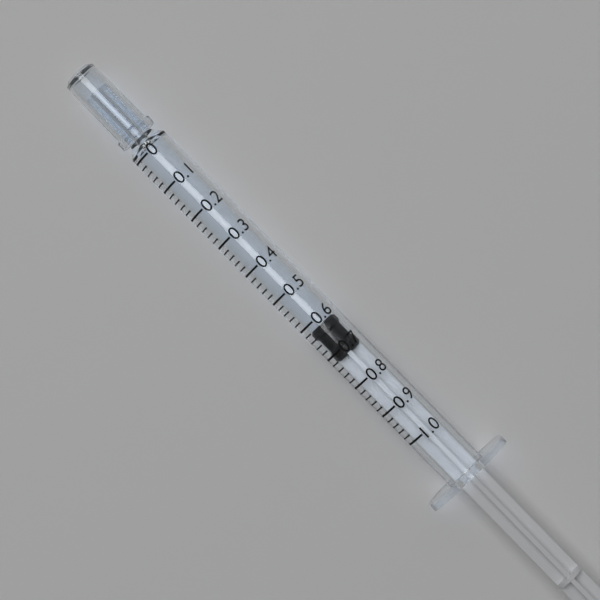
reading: 0.62 (no unit)
